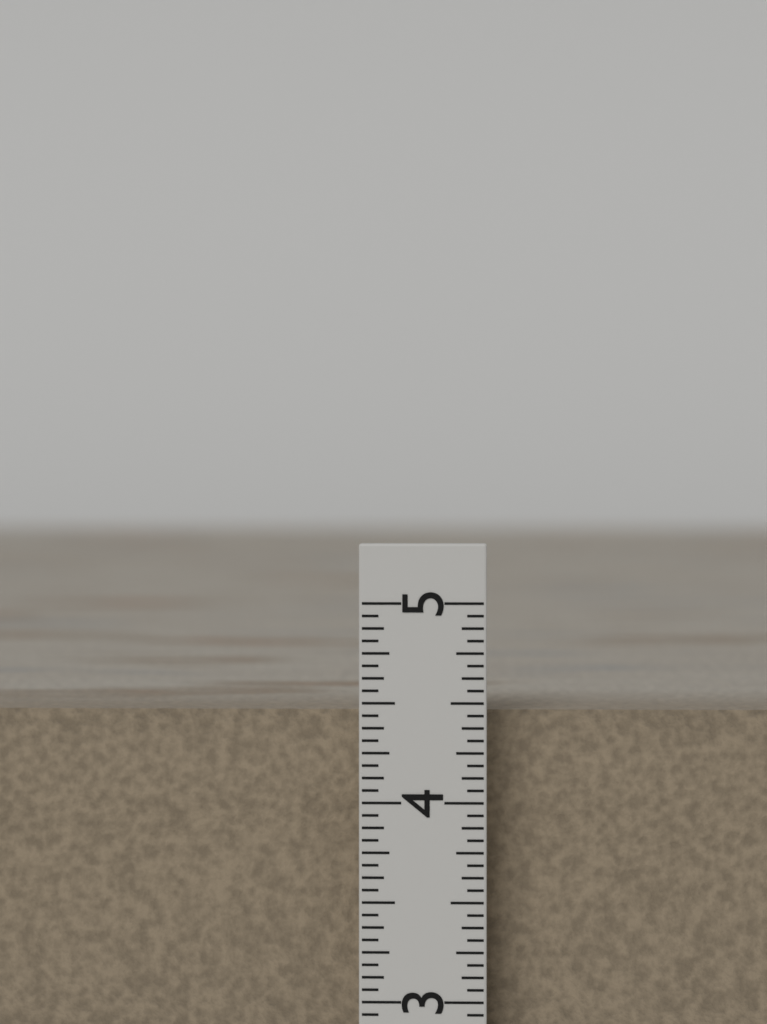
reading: 4.4375 in
